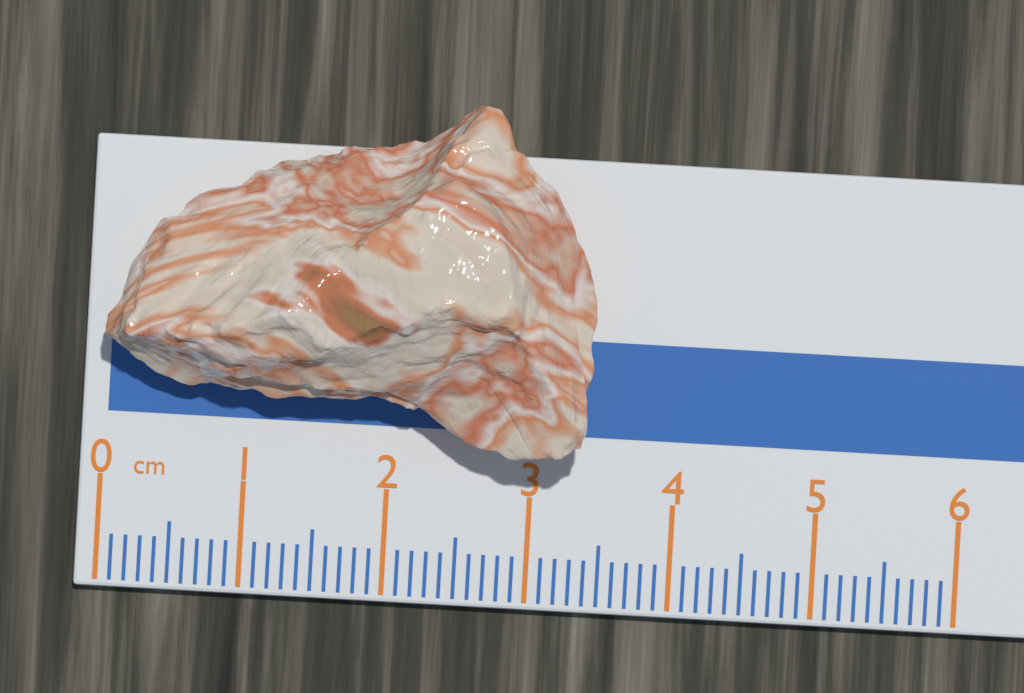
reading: 3.4 cm
